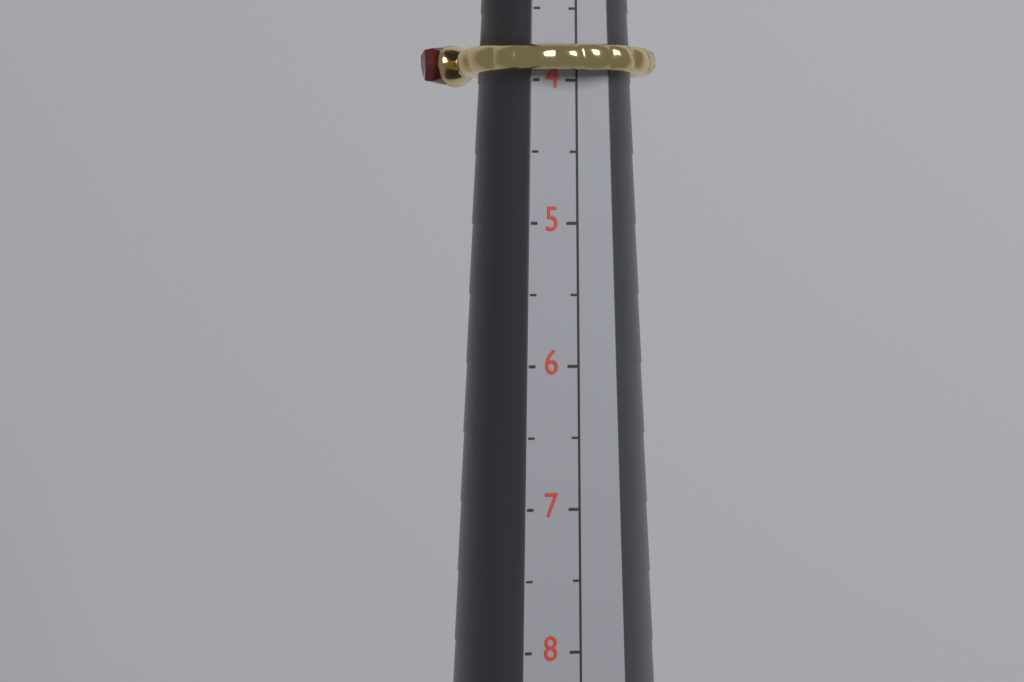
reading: 4.0 (no unit)
